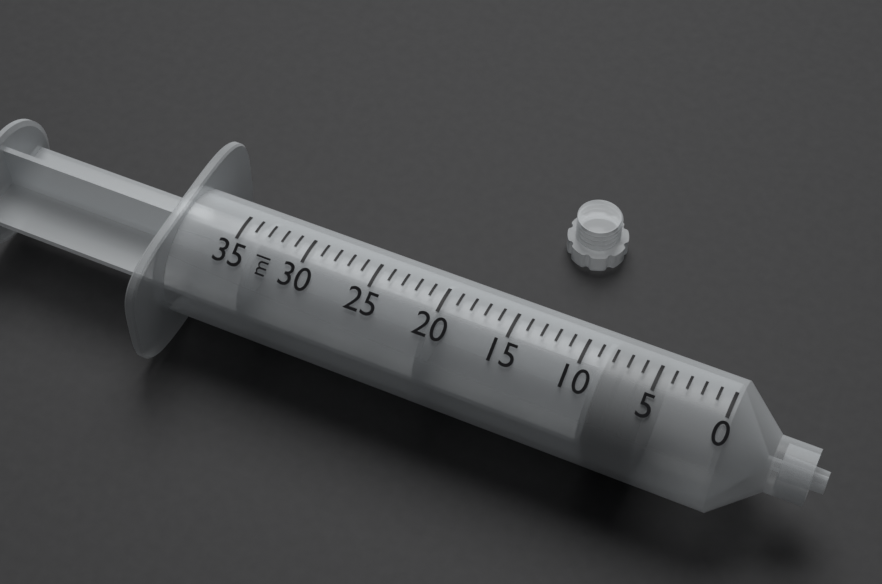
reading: 5 ml
